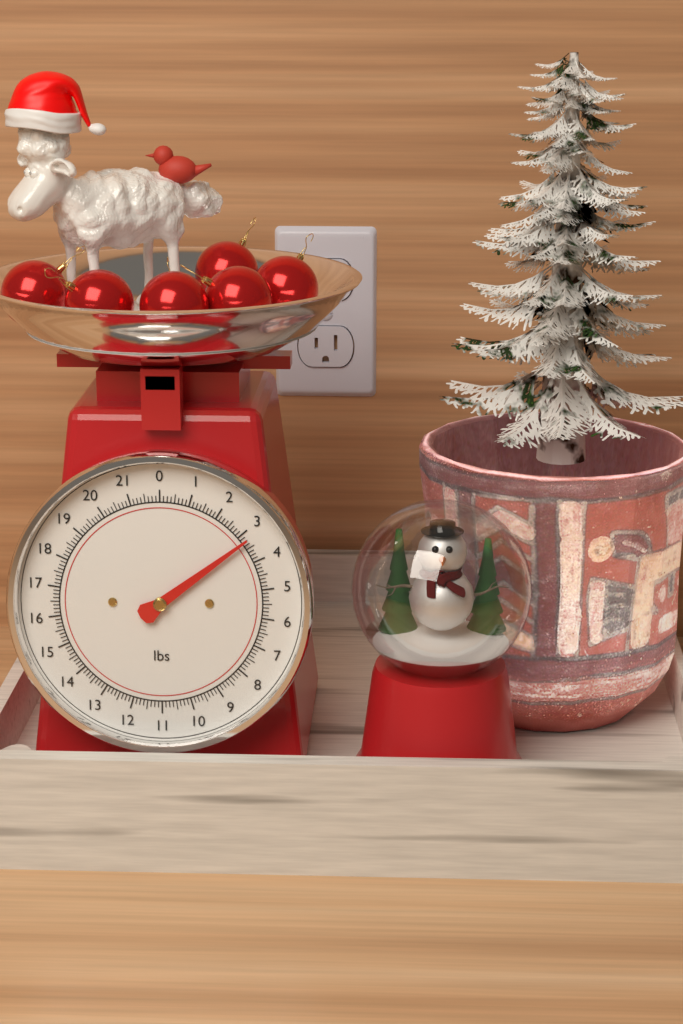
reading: 3.250 lbs
